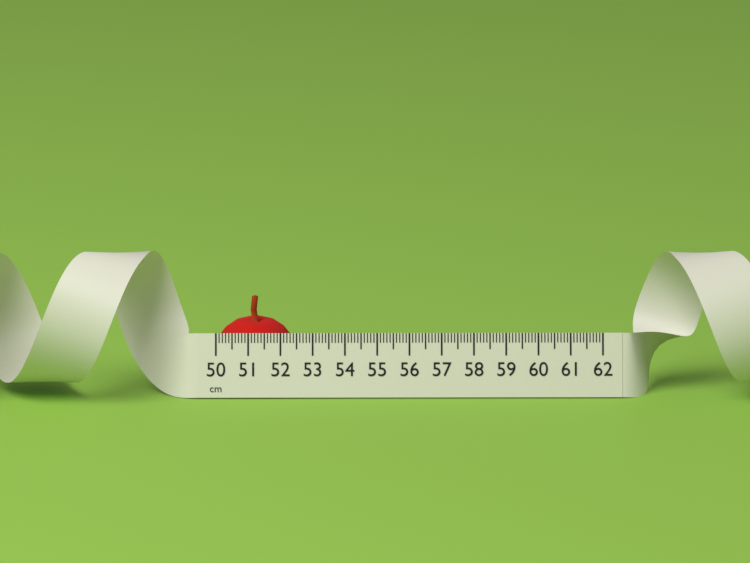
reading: 52.4 cm
